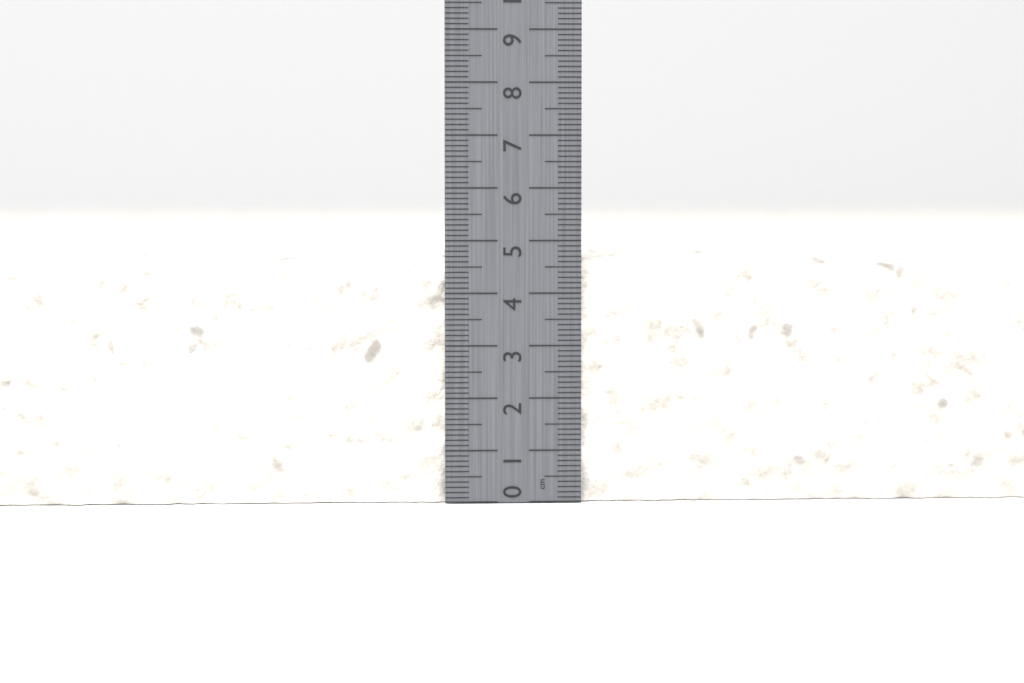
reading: 4.7 cm
